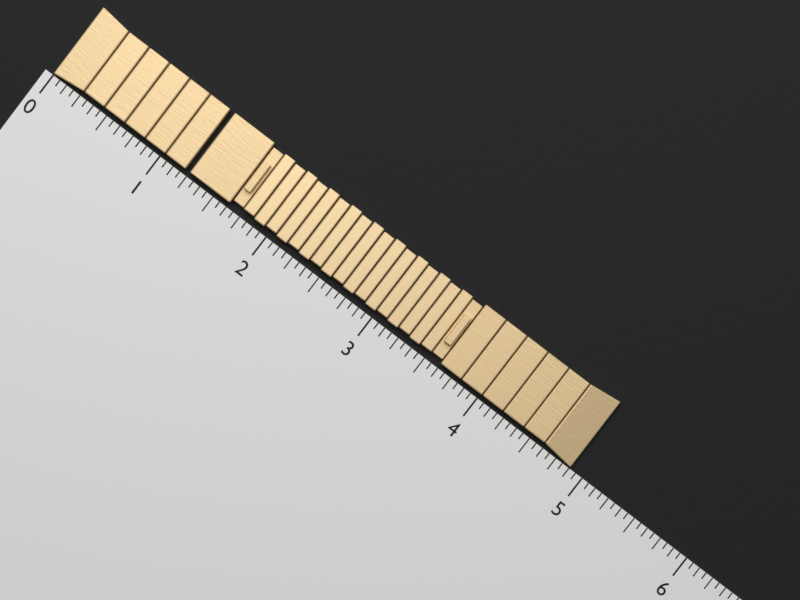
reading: 4.8750 (no unit)
